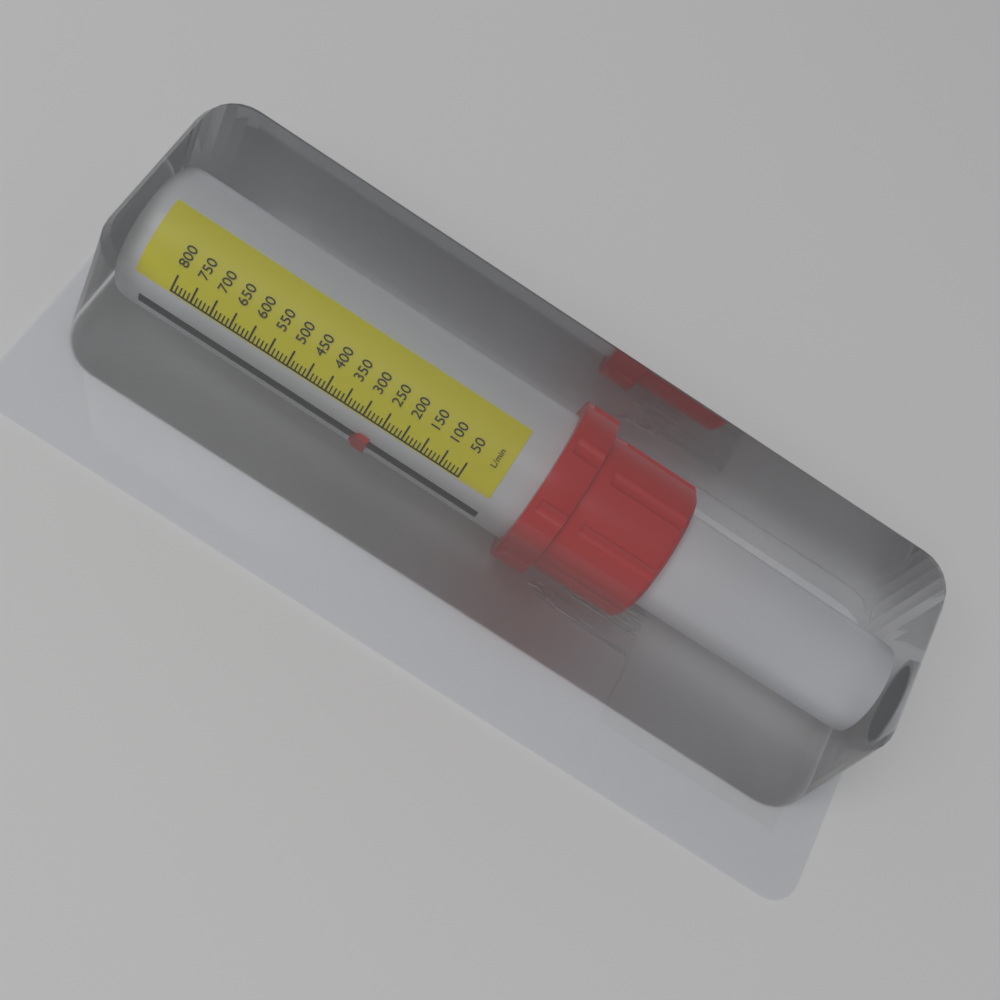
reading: 260 L/min
